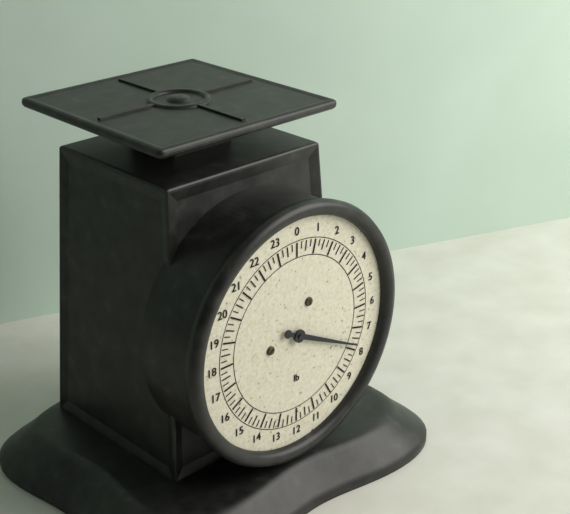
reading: 7.75 lb
